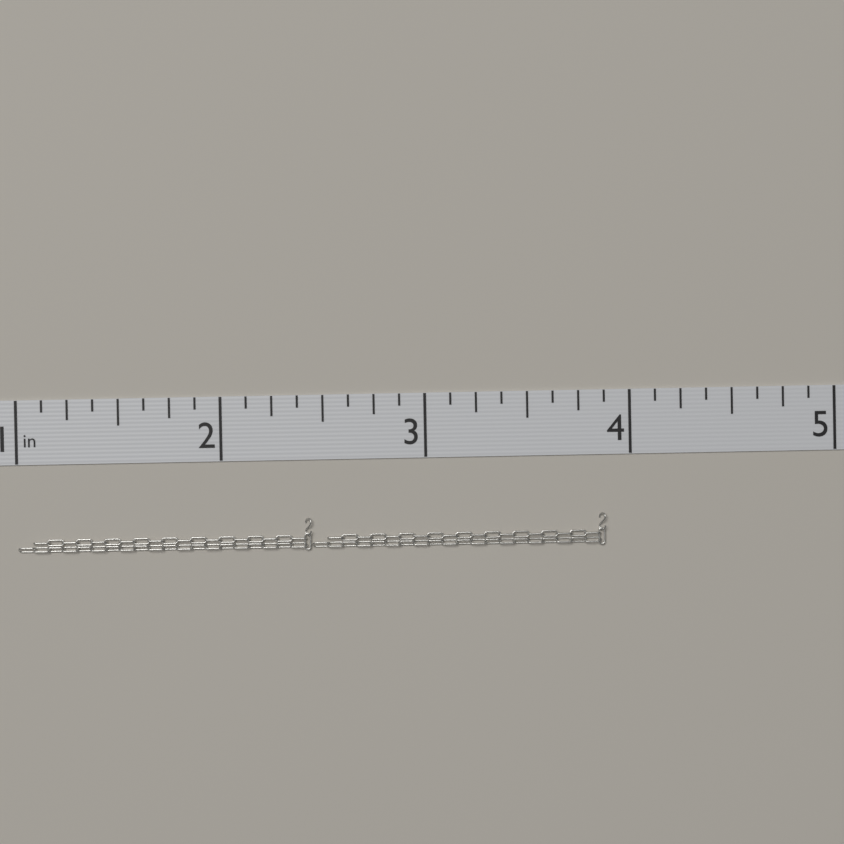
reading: 3.875 in
